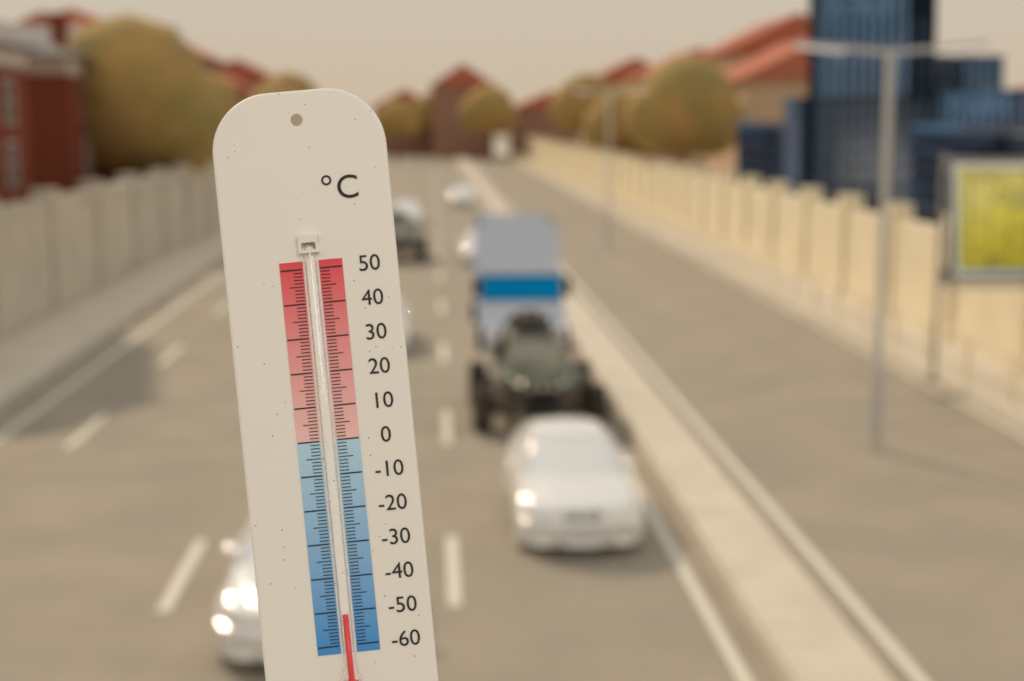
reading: -51 °C
